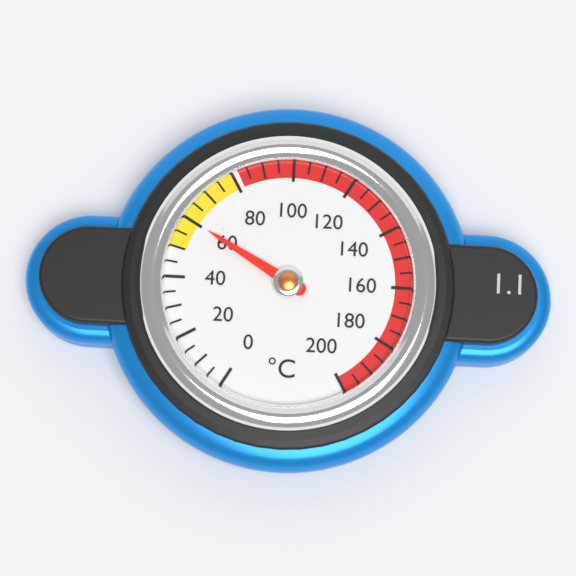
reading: 60 °C
